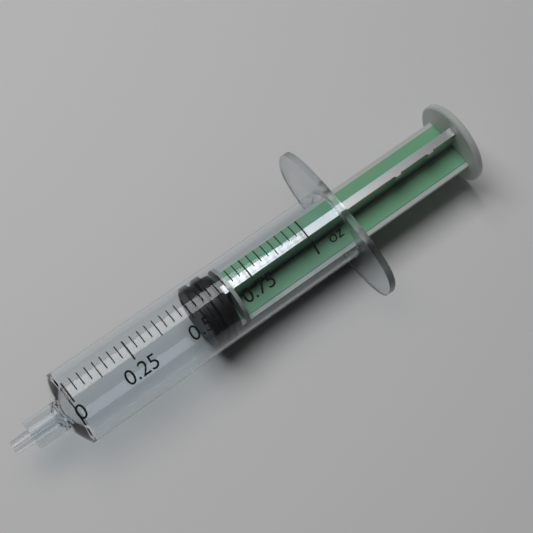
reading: 0.53125 oz
